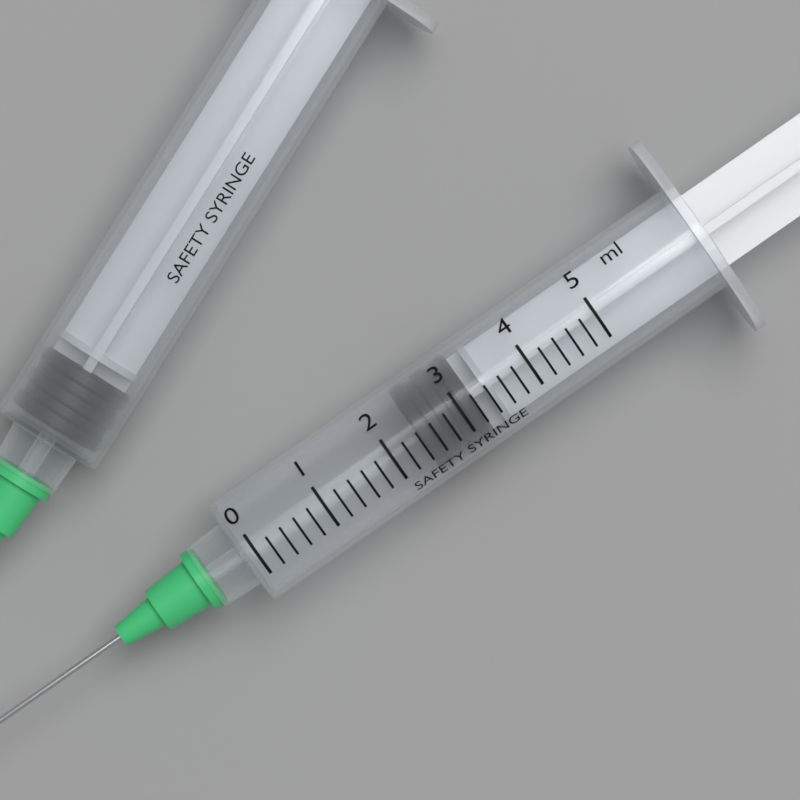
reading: 2.4 ml
